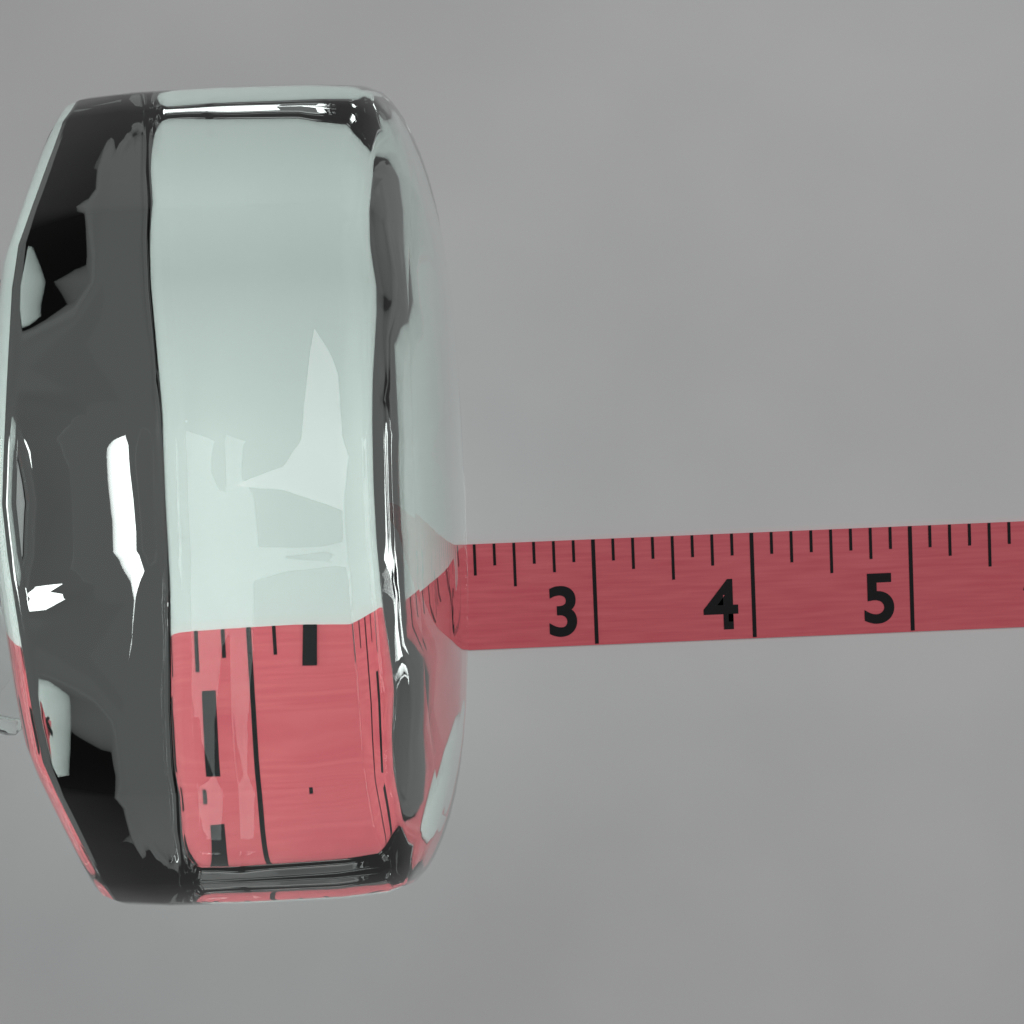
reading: 2.250 (no unit)
